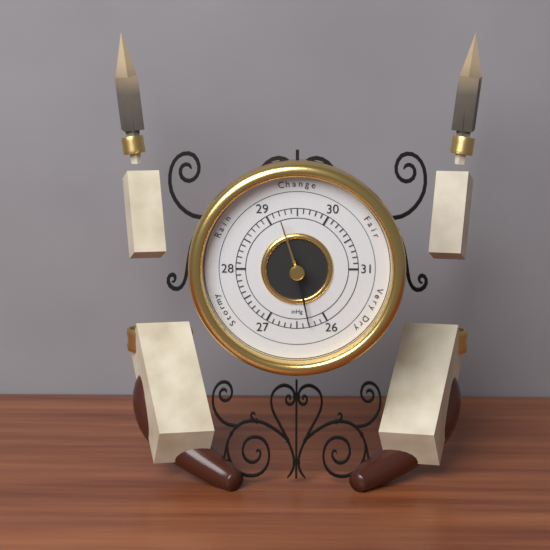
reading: 26.3 inHg
